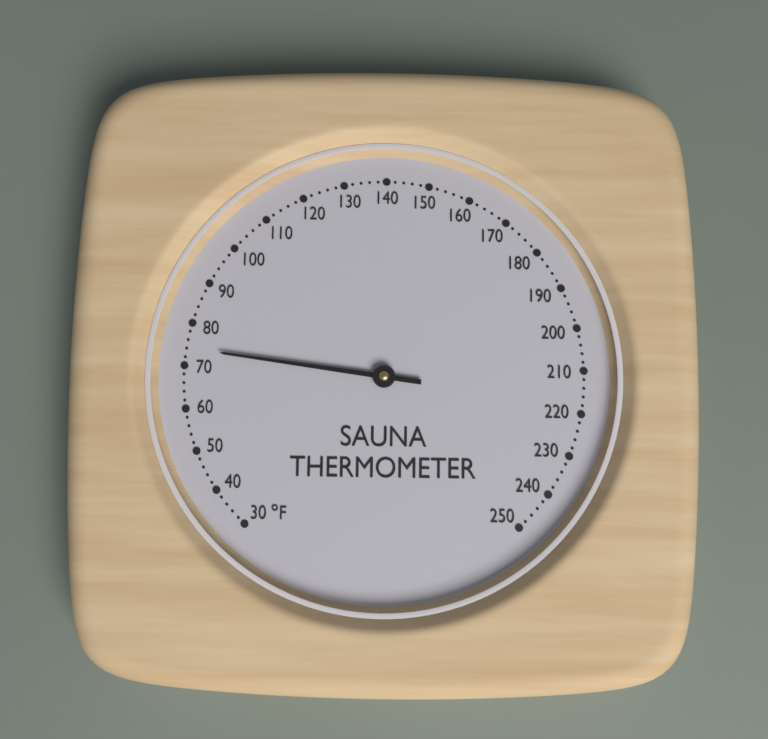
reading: 74 °F
